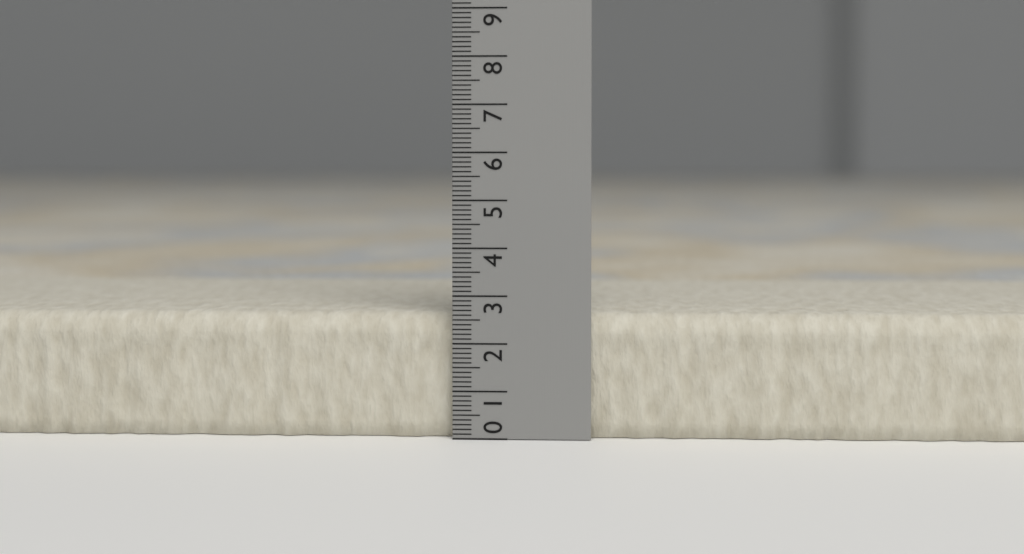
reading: 2.6 (no unit)
